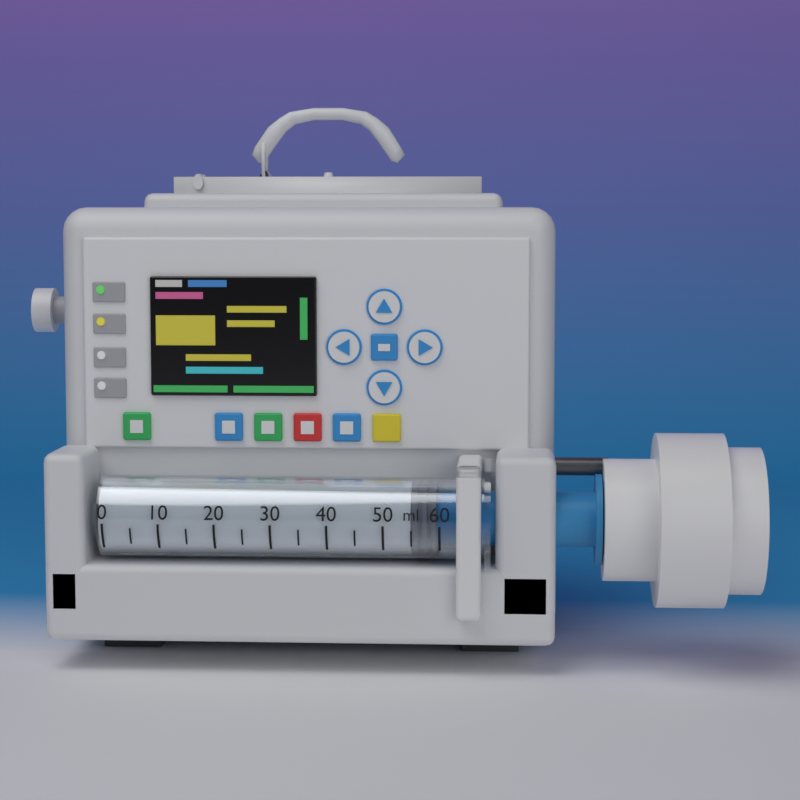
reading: 55 ml
